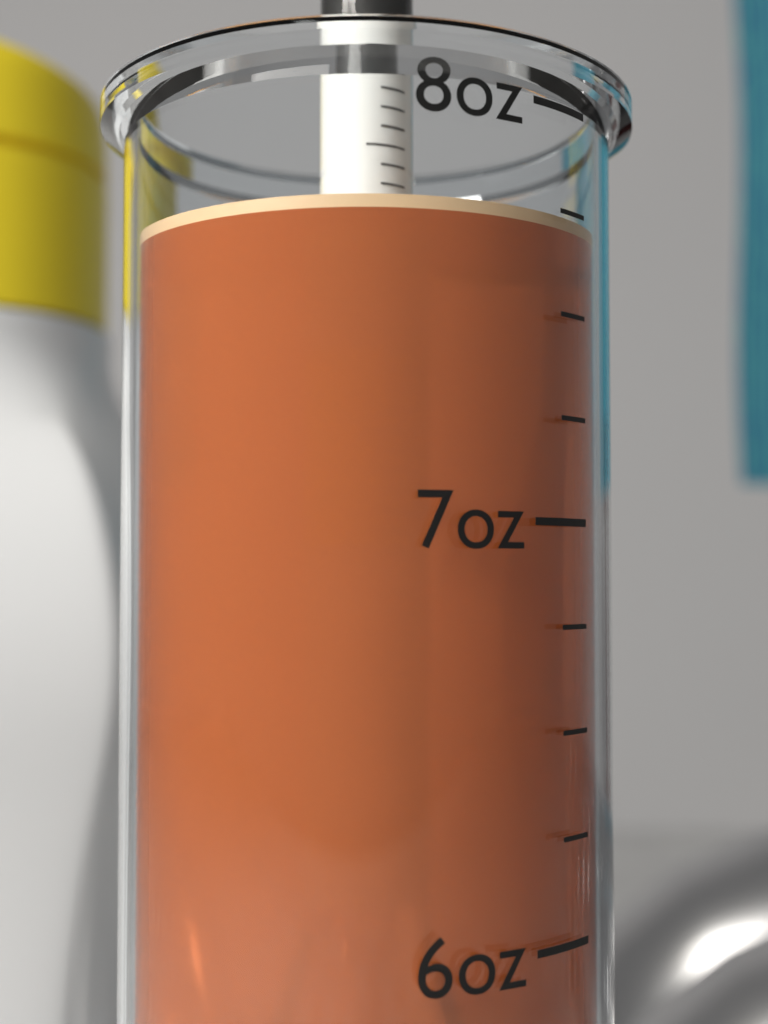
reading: 7.75 oz
